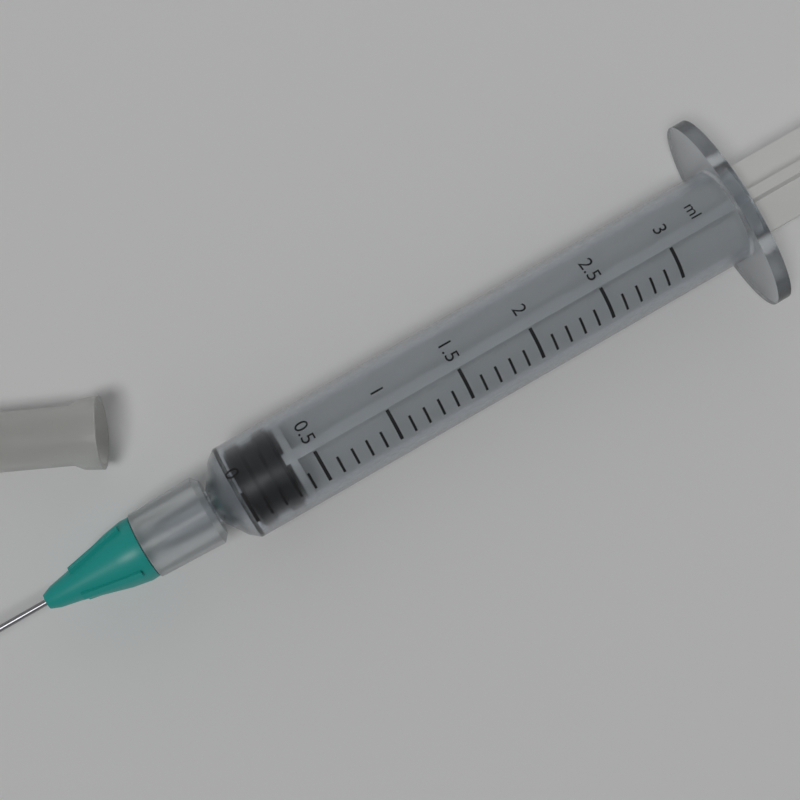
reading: 0.0 ml
